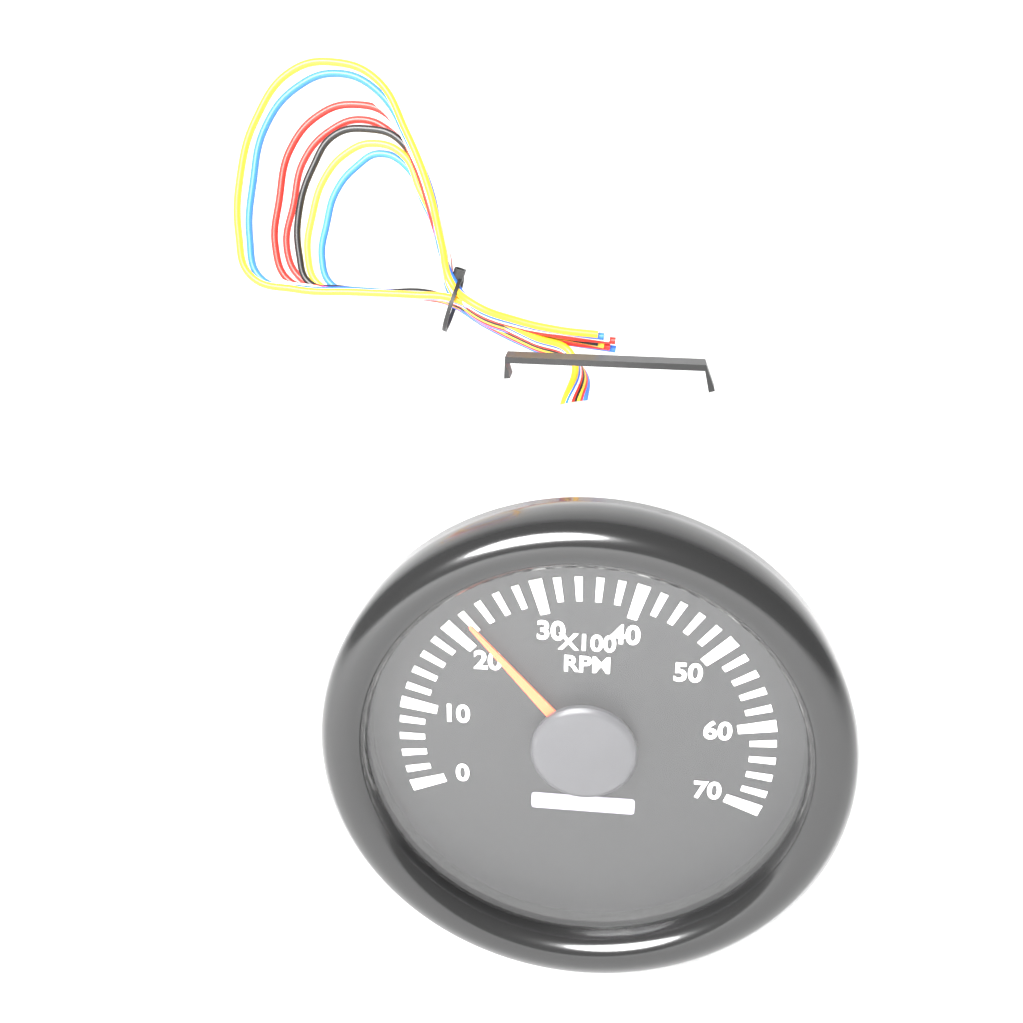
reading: 22 x100 RPM
